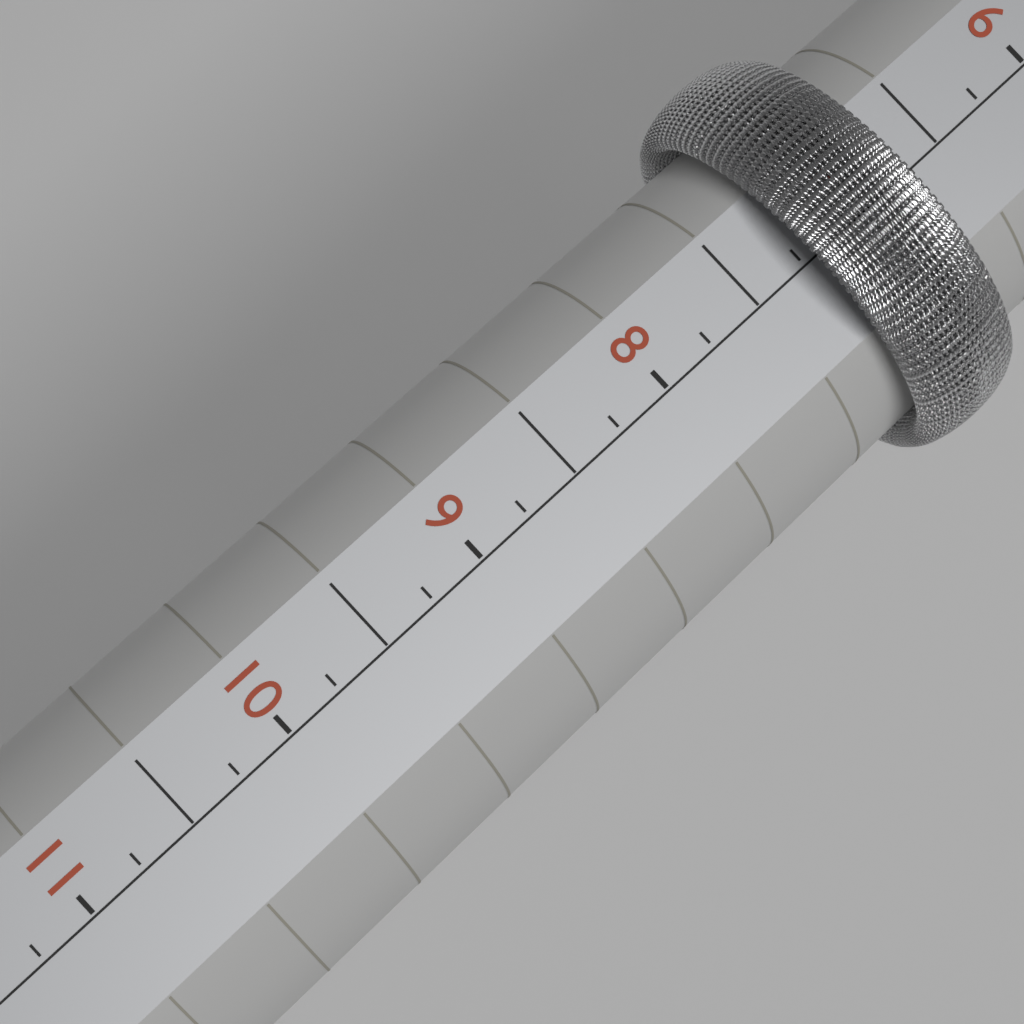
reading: 7.25 (no unit)
